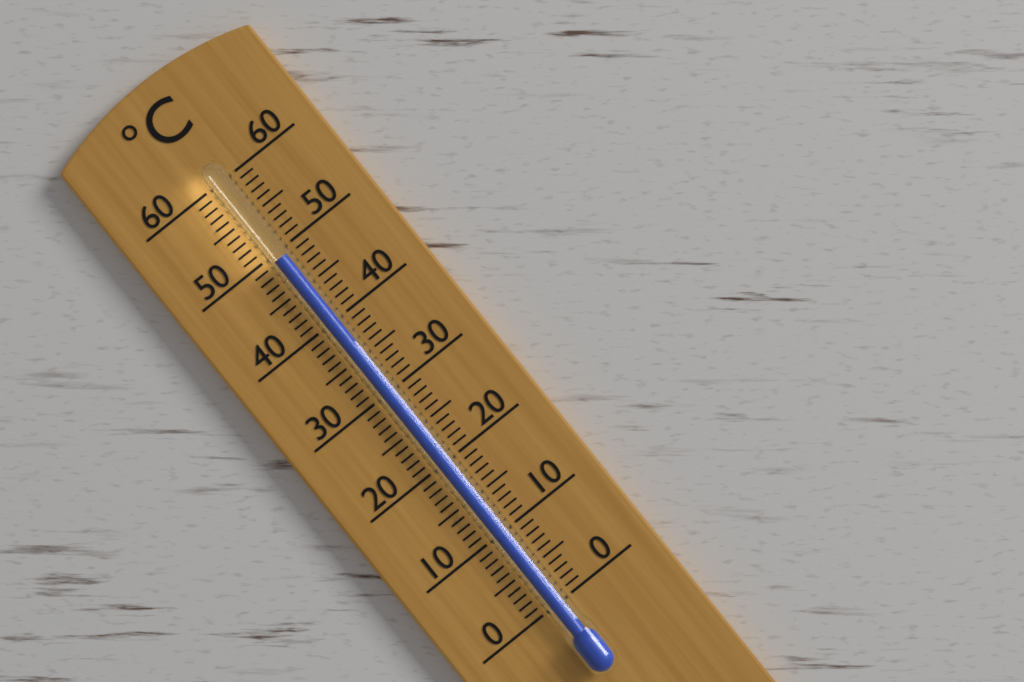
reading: 49 °C
